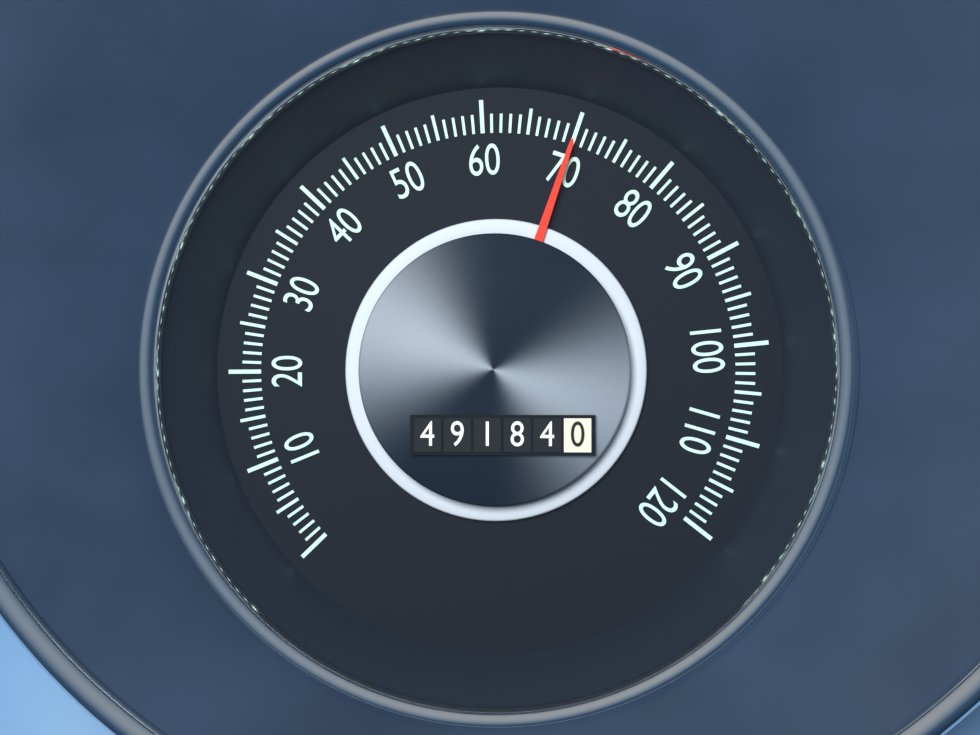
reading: 70 (no unit)
